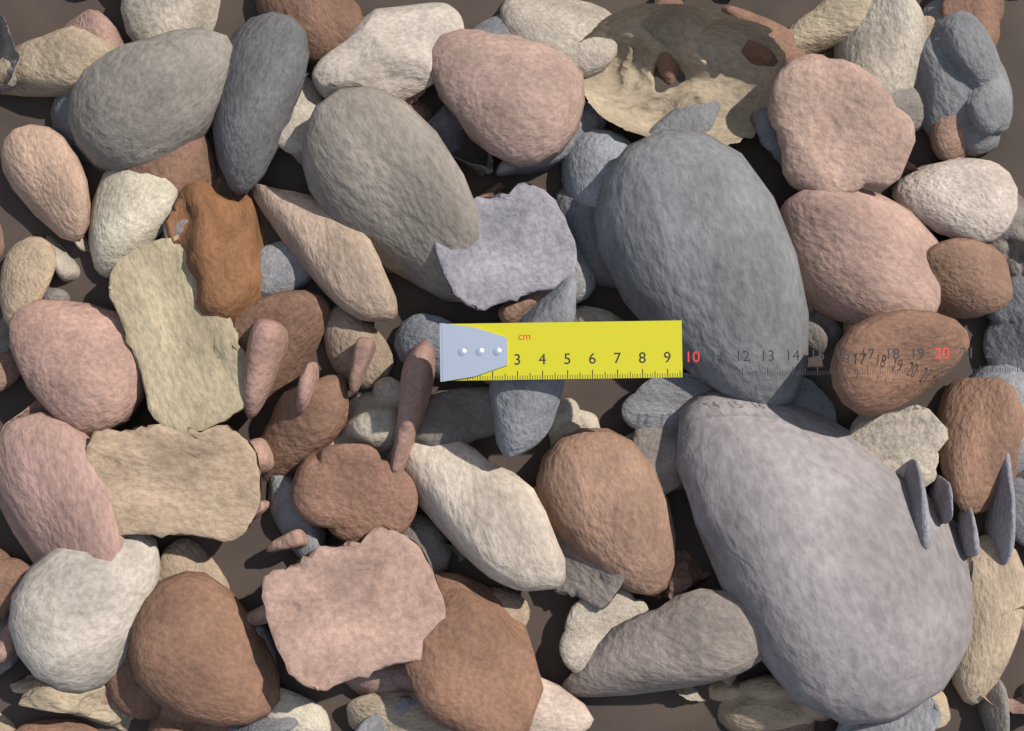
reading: 9.6 cm
